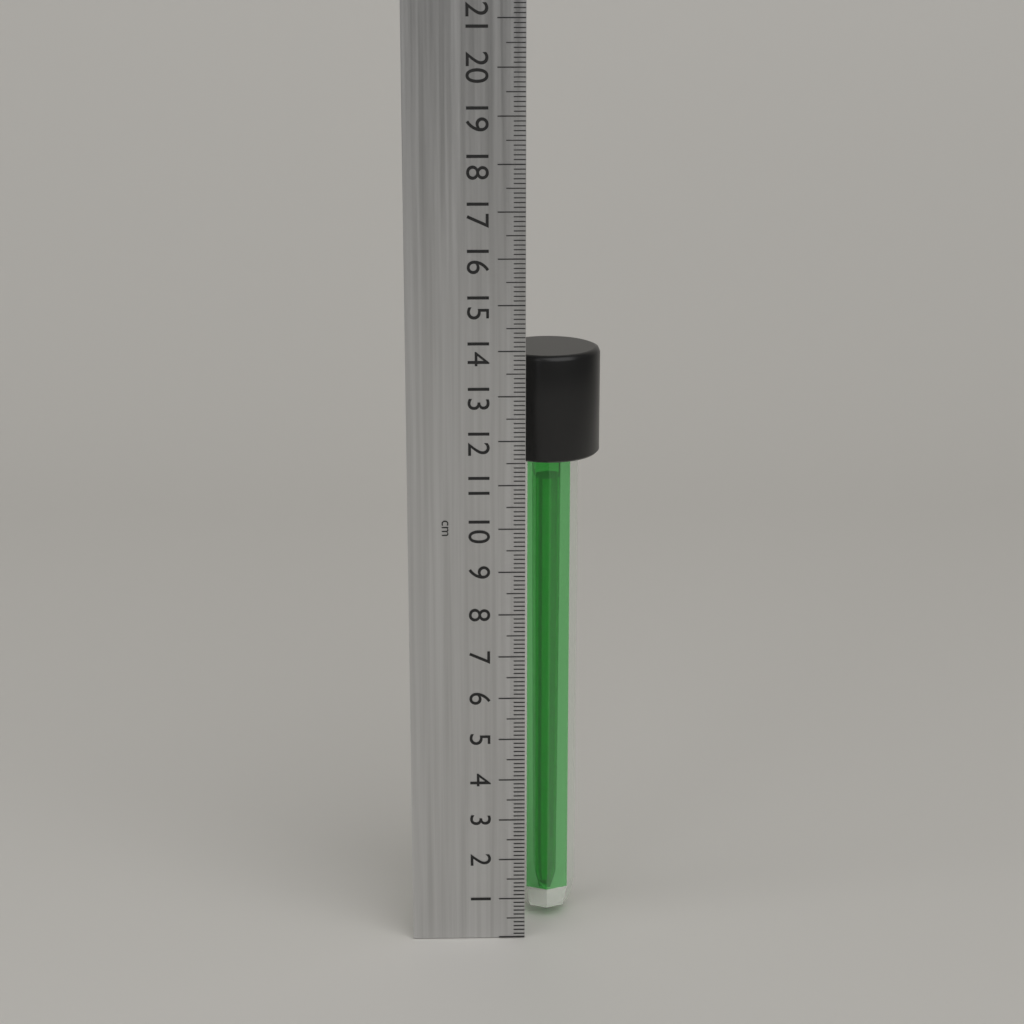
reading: 13.8 cm
